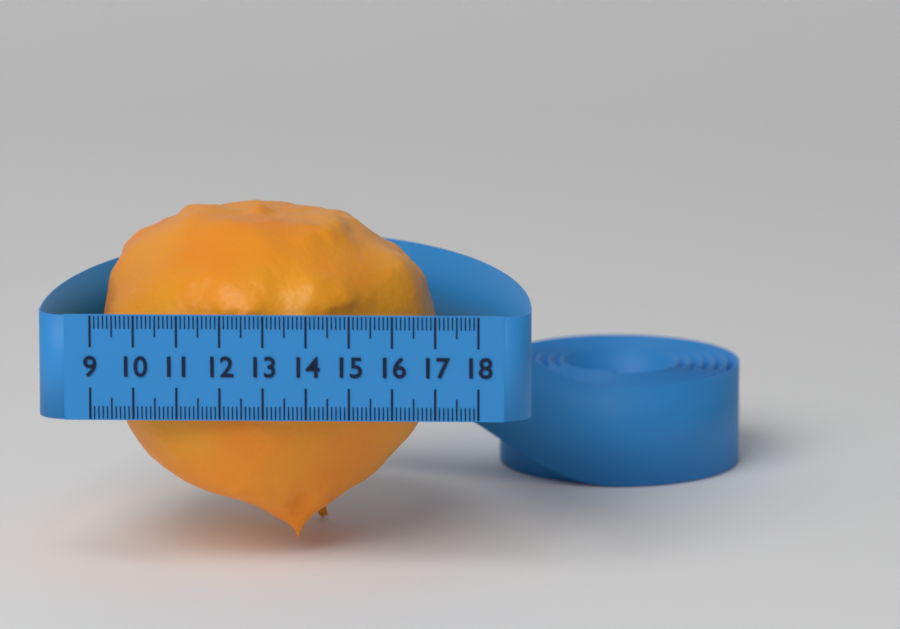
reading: 17.0 (no unit)
